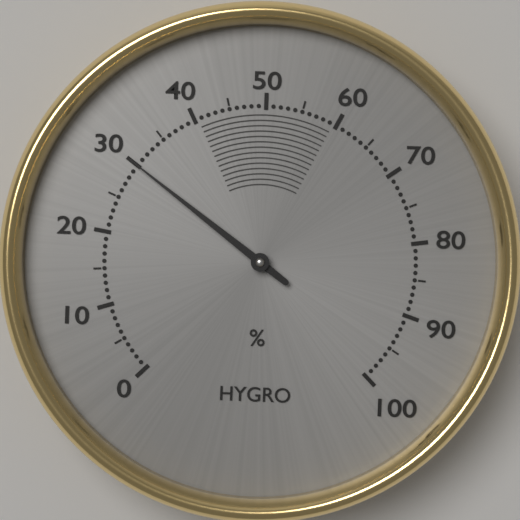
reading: 30 %
